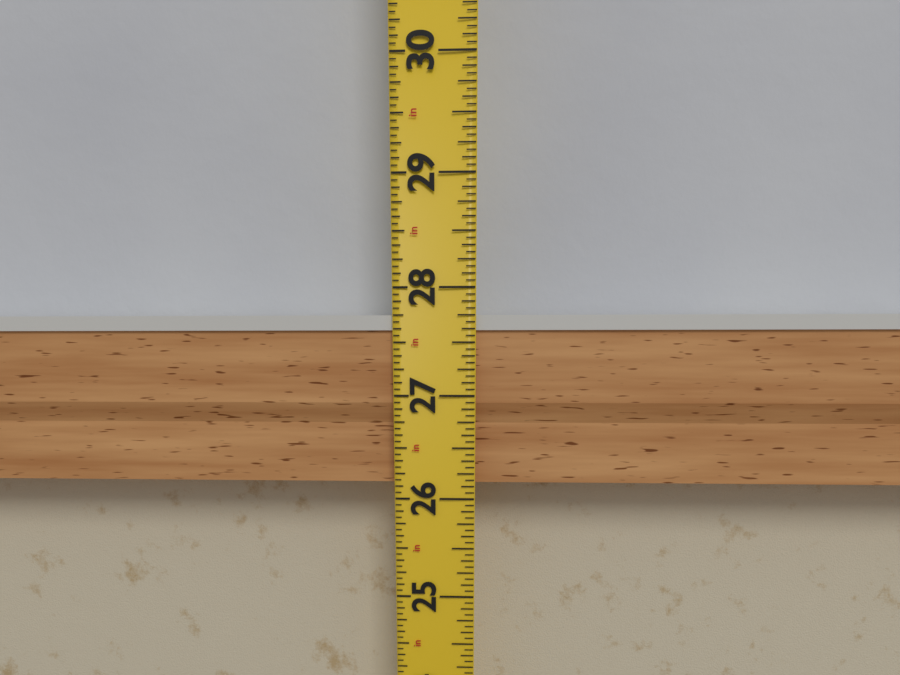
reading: 27.7500 in
